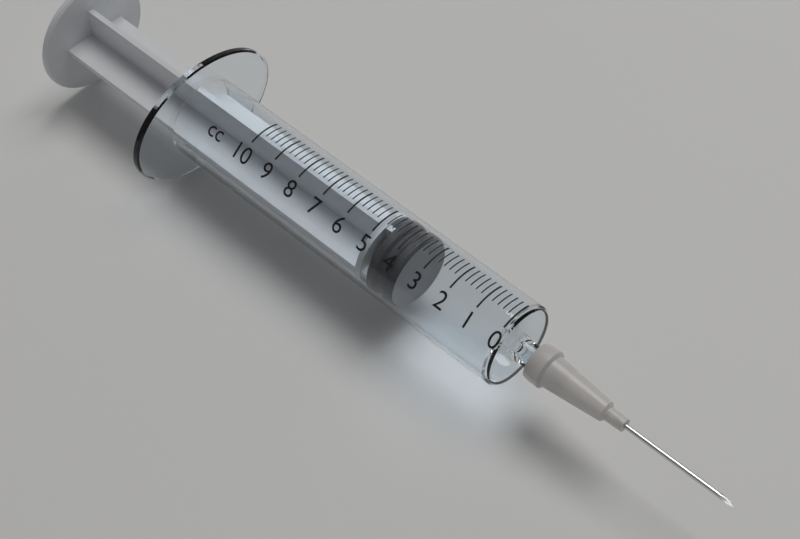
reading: 3.6 cc
